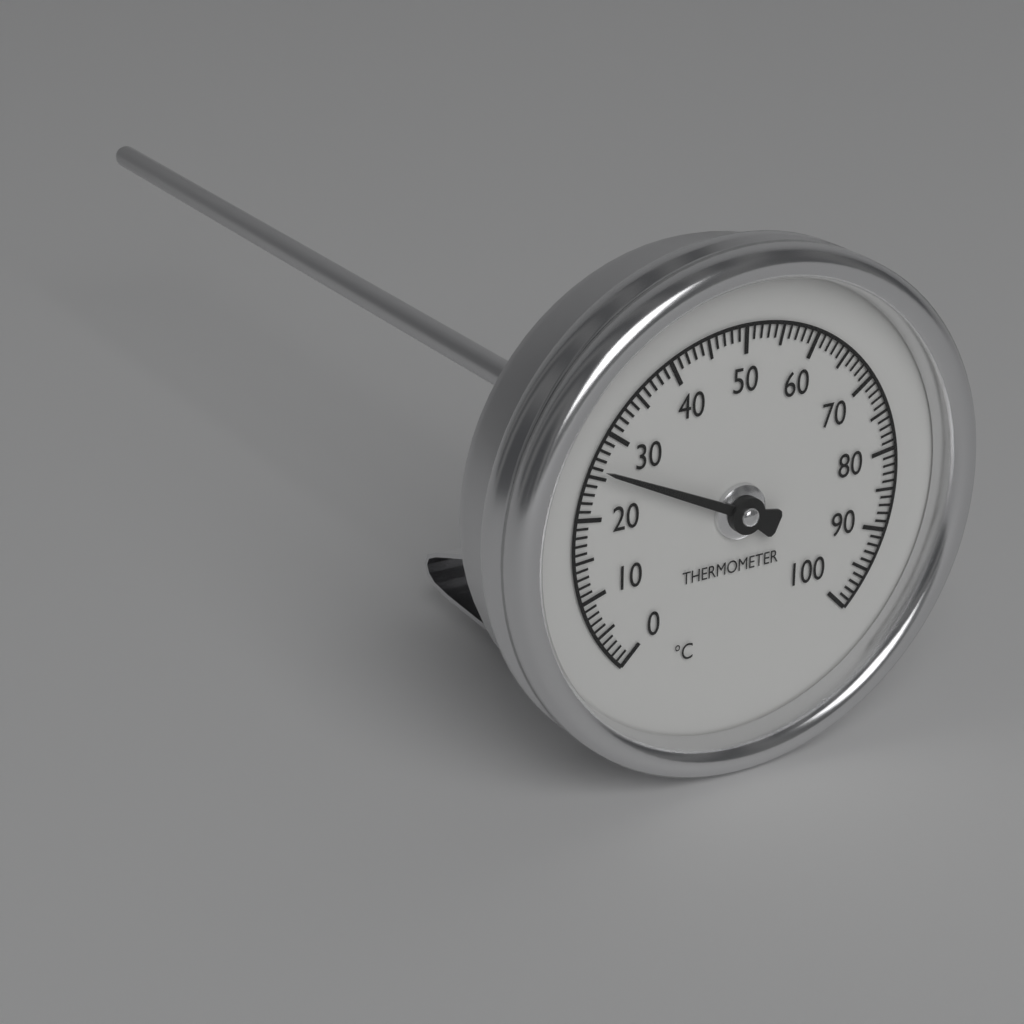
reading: 26 °C
